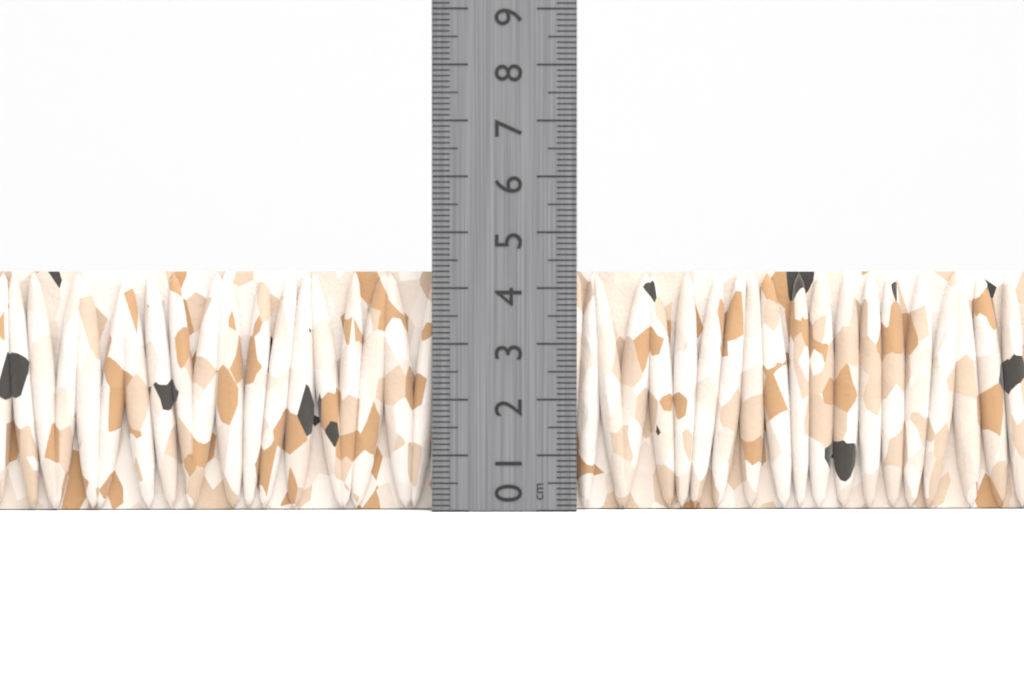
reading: 4.3 cm
